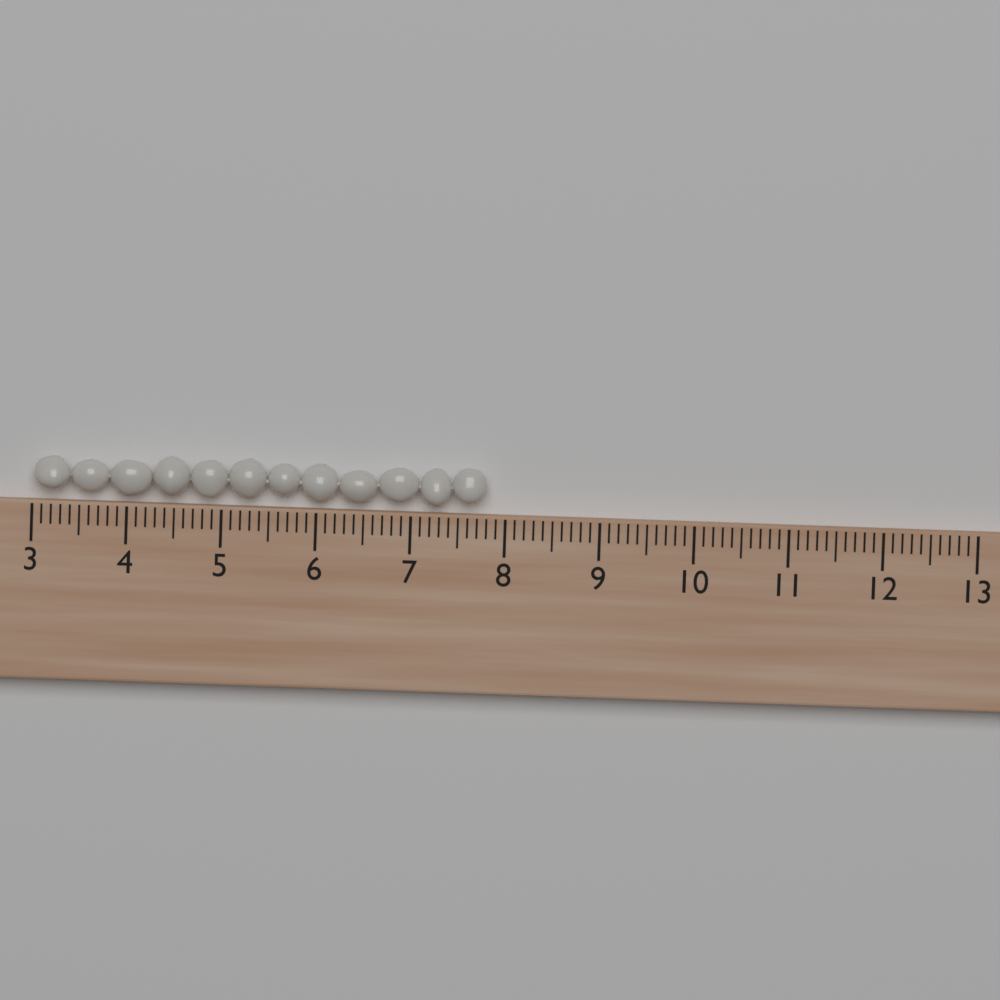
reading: 7.8 (no unit)
